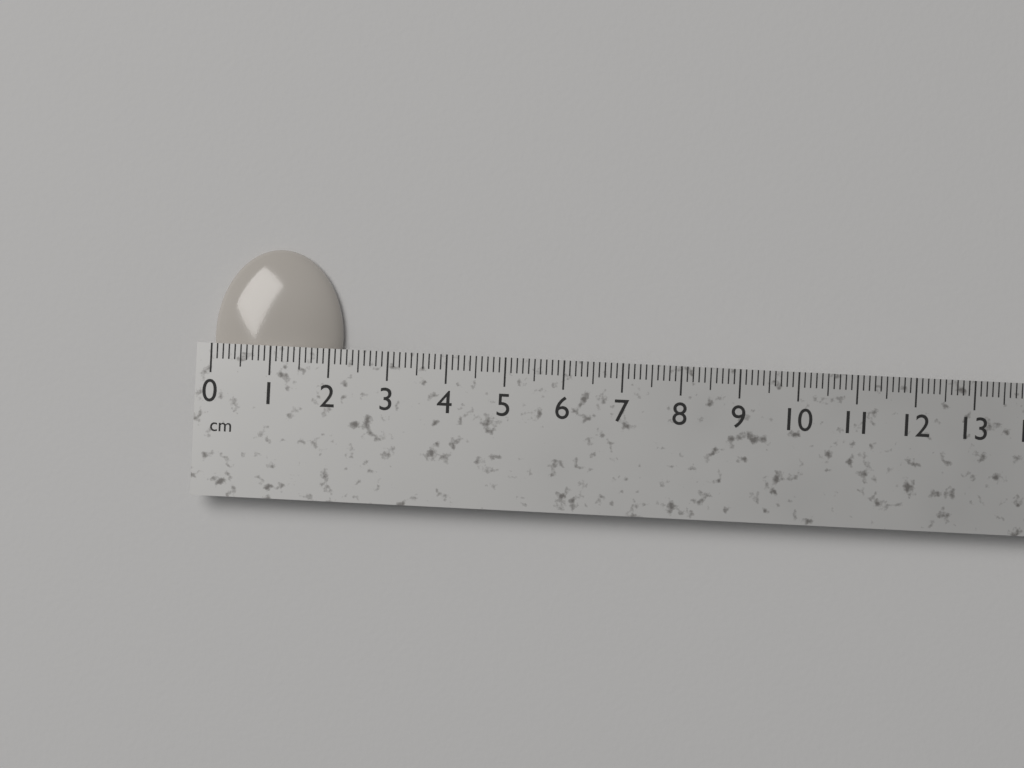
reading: 2.2 cm
